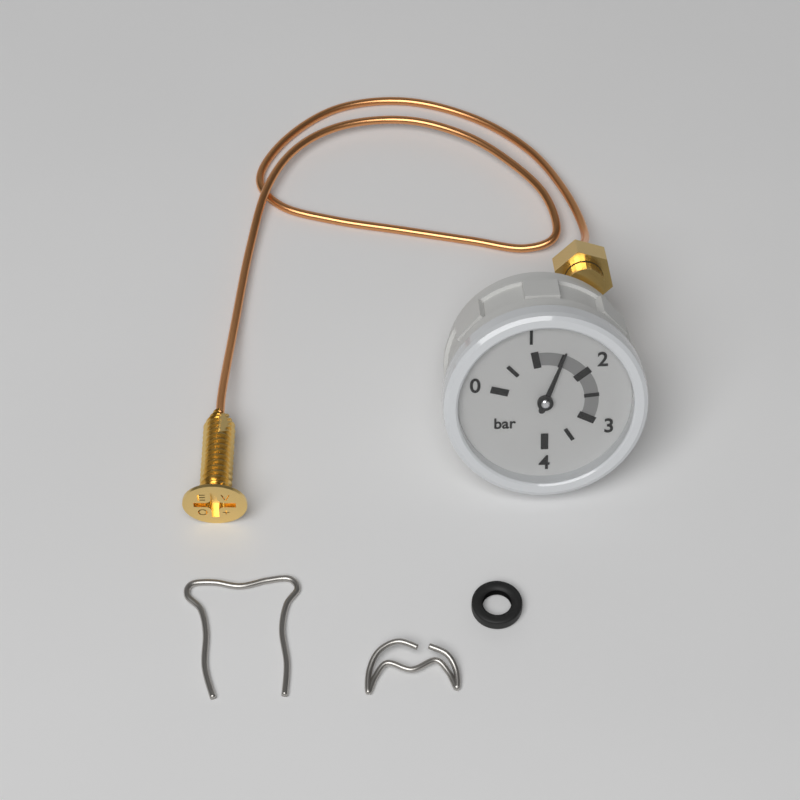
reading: 1.5 bar
